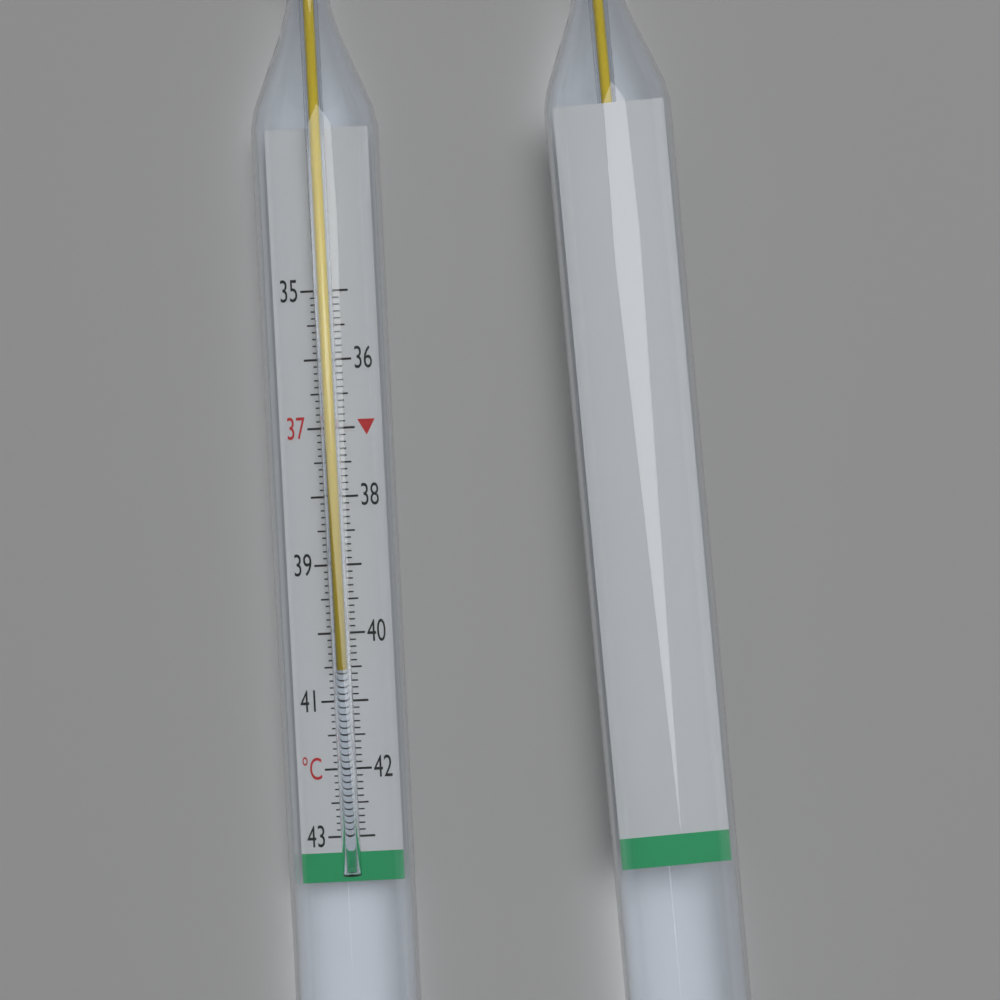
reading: 40.5 °C
